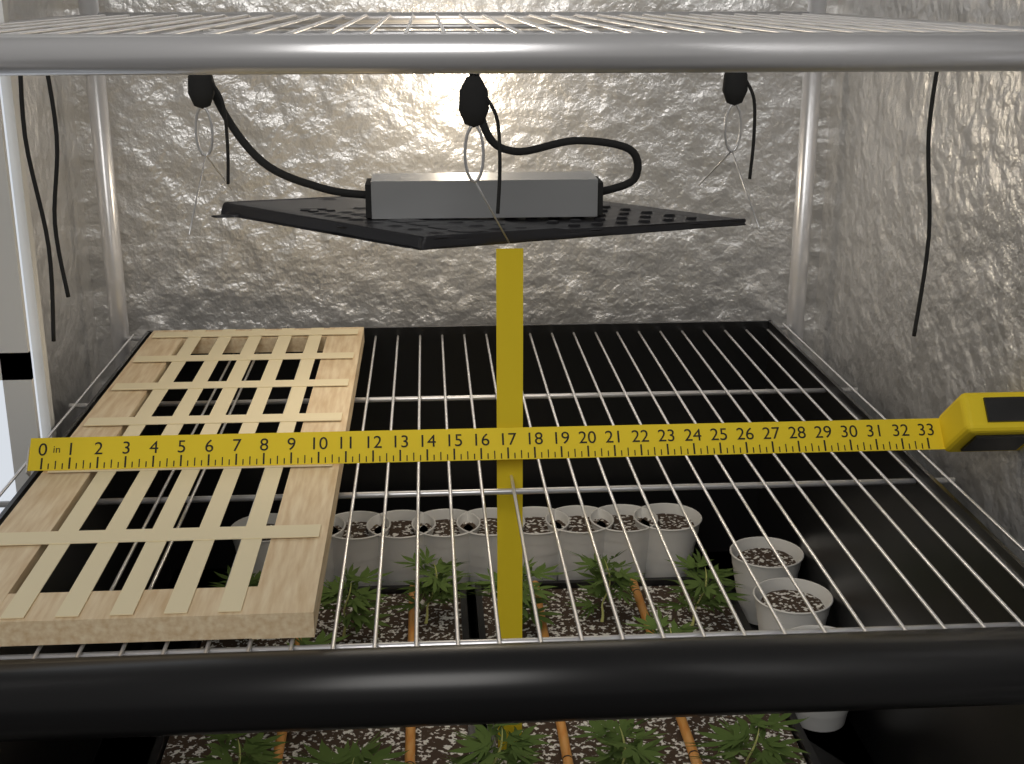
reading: 10.75 in
